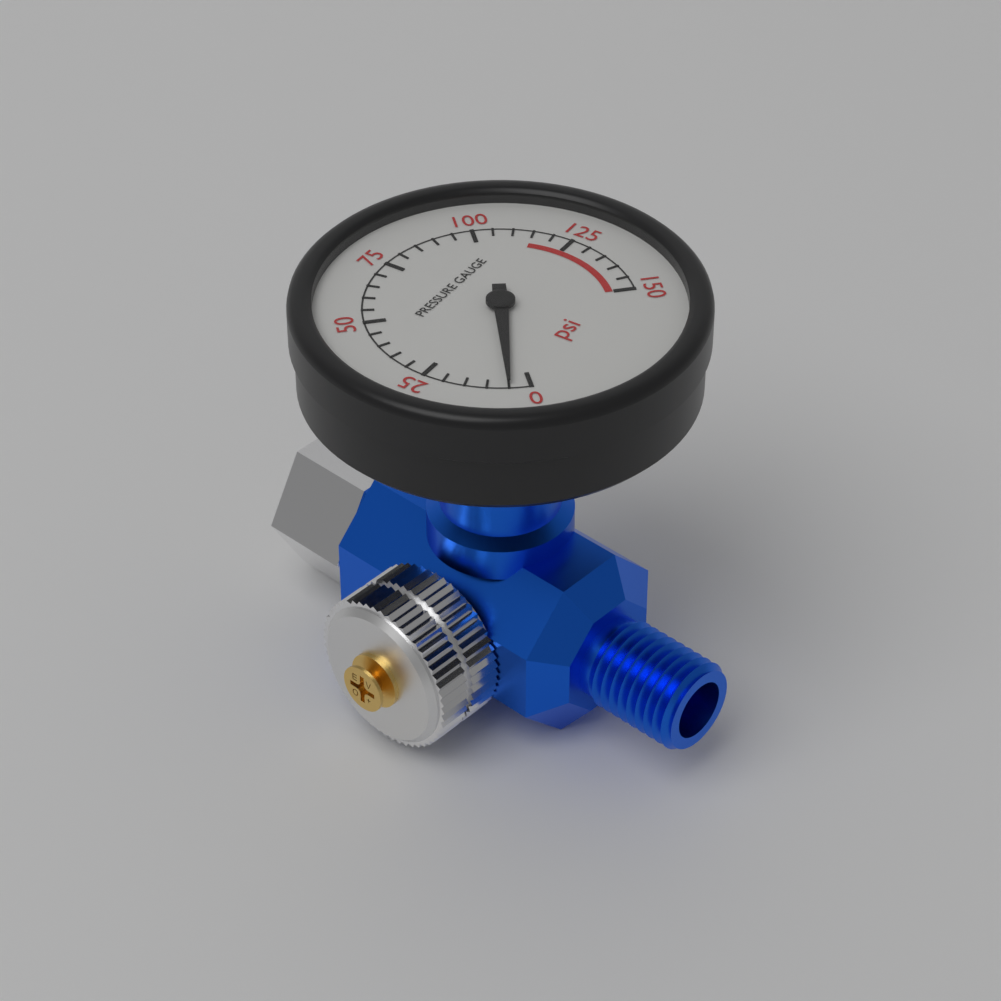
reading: 5 psi
